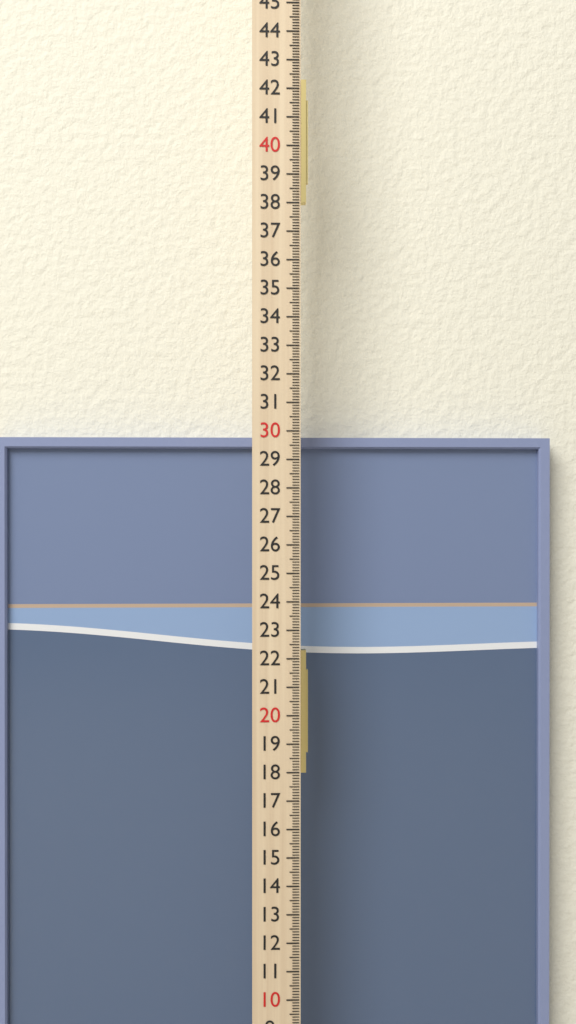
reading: 29.9 cm
